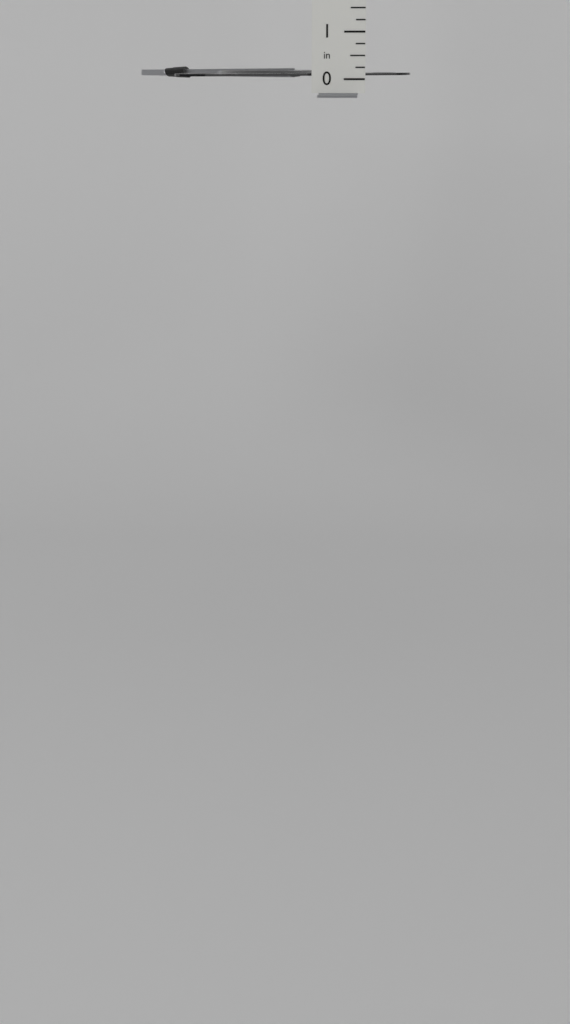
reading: 0.25 in
